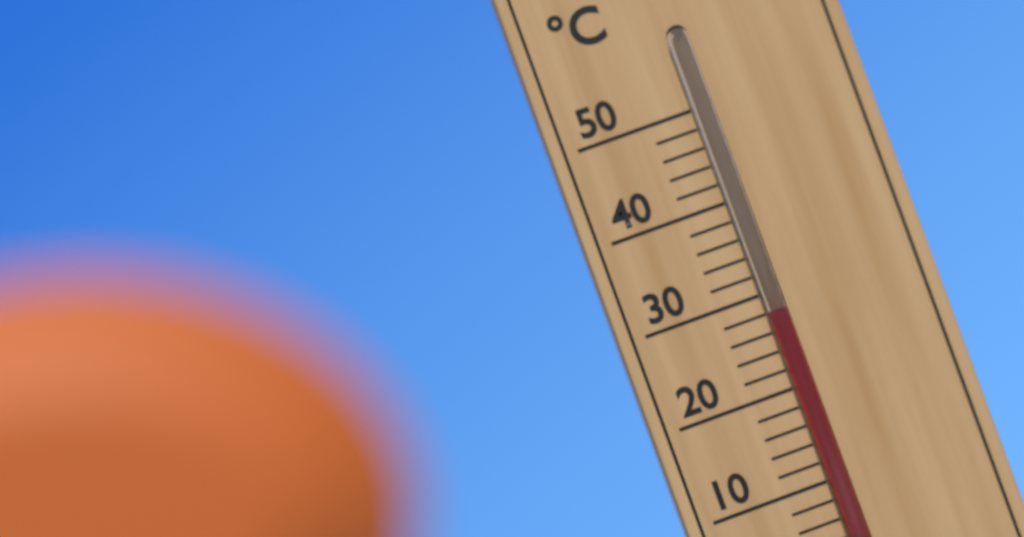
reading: 28 °C
